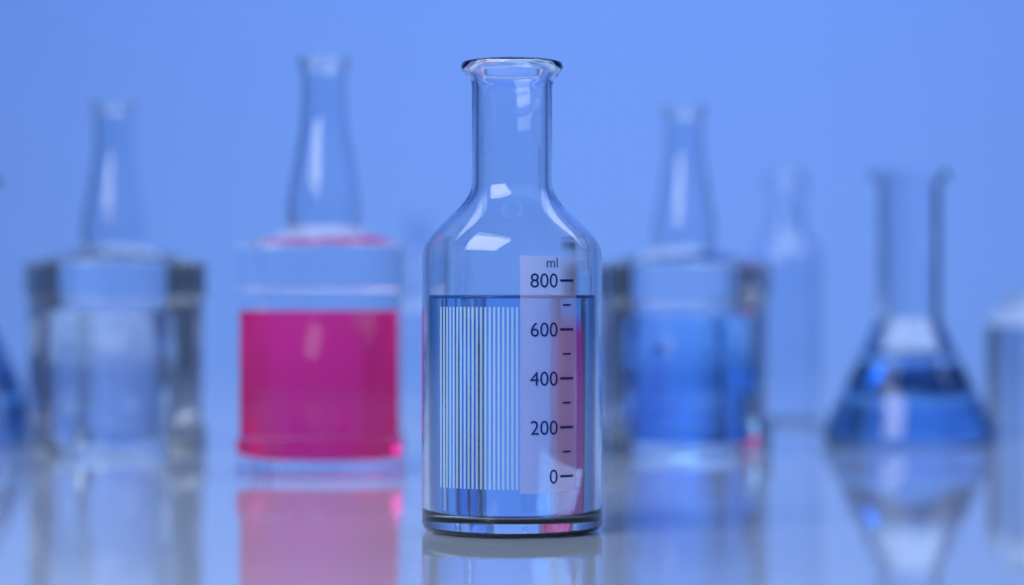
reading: 740 ml
